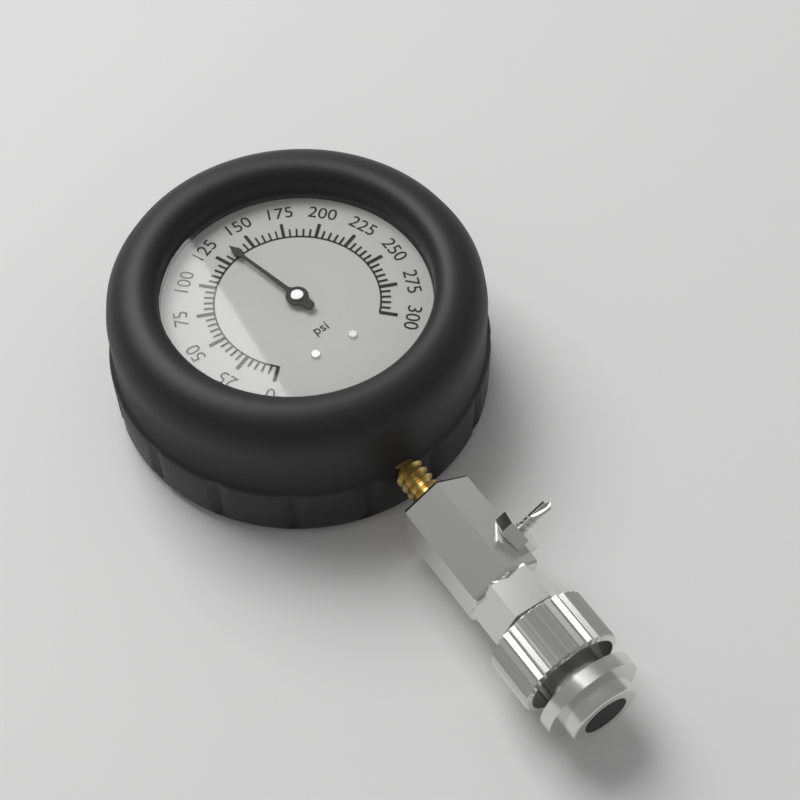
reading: 135 psi
